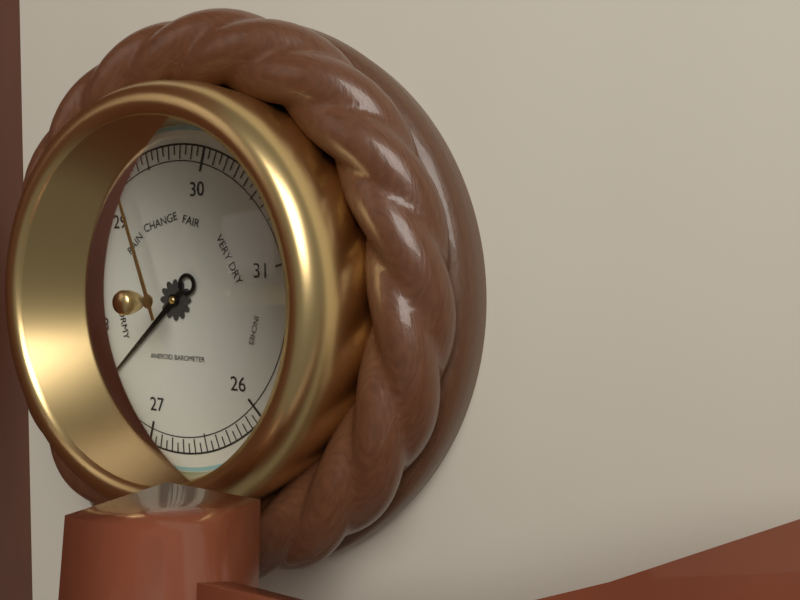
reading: 27.55 inHg
